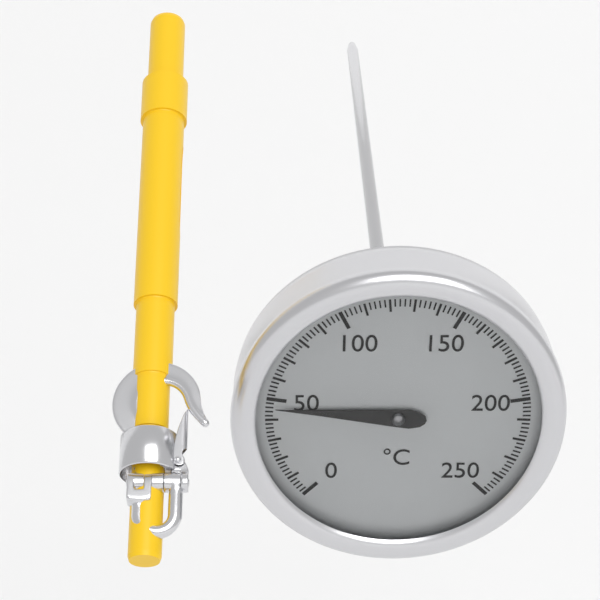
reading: 46 °C
